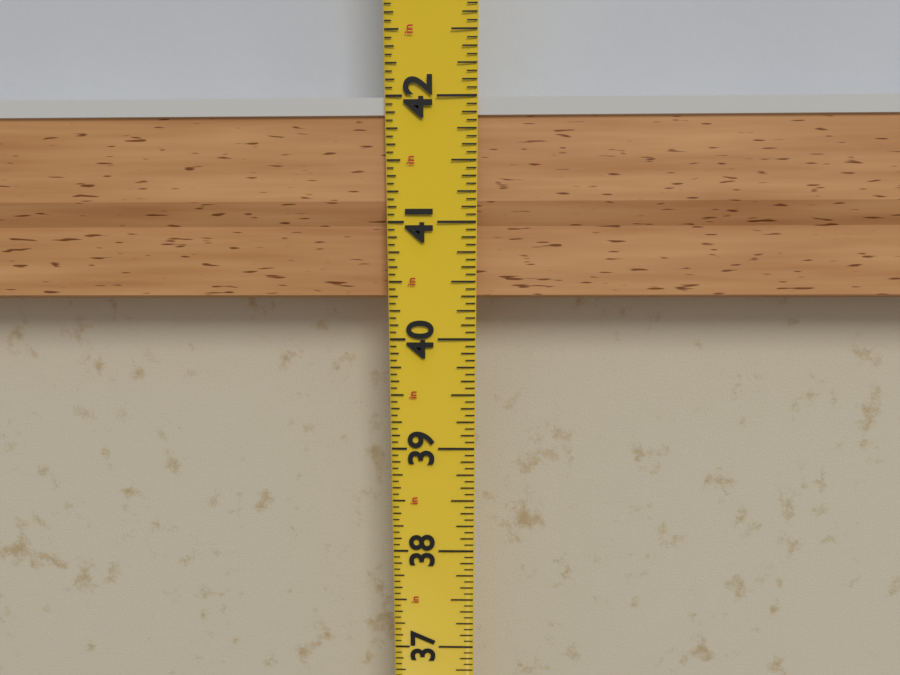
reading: 42.0000 in
